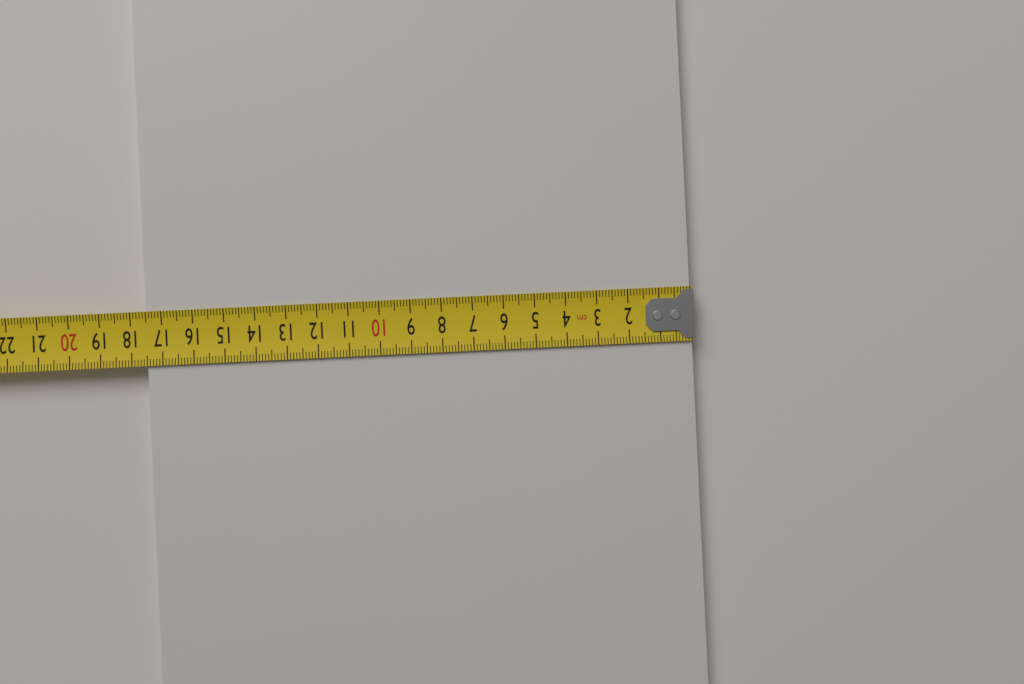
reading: 17.5 cm
